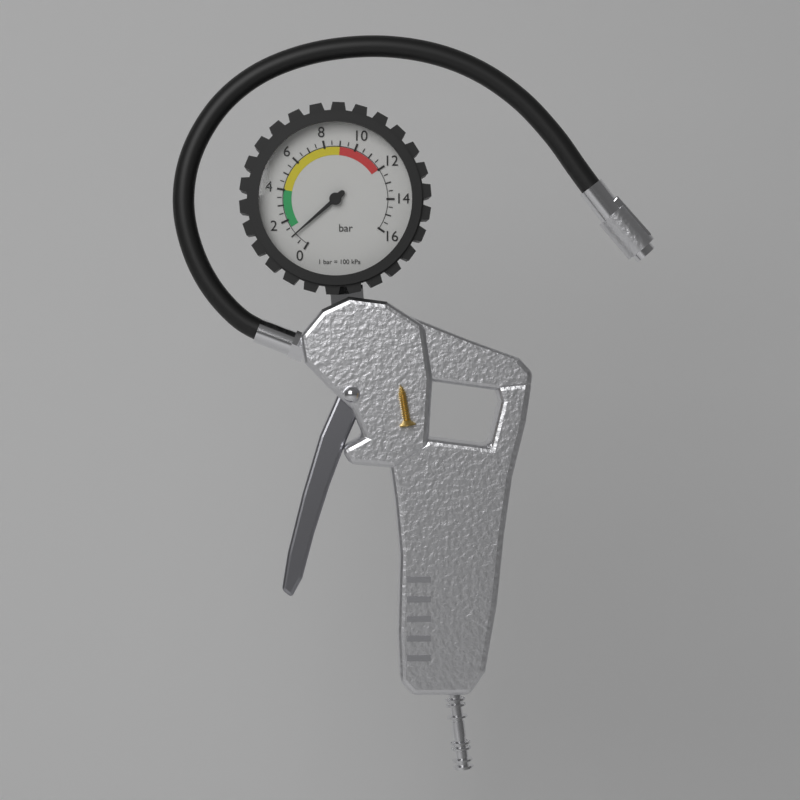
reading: 1.0 bar
